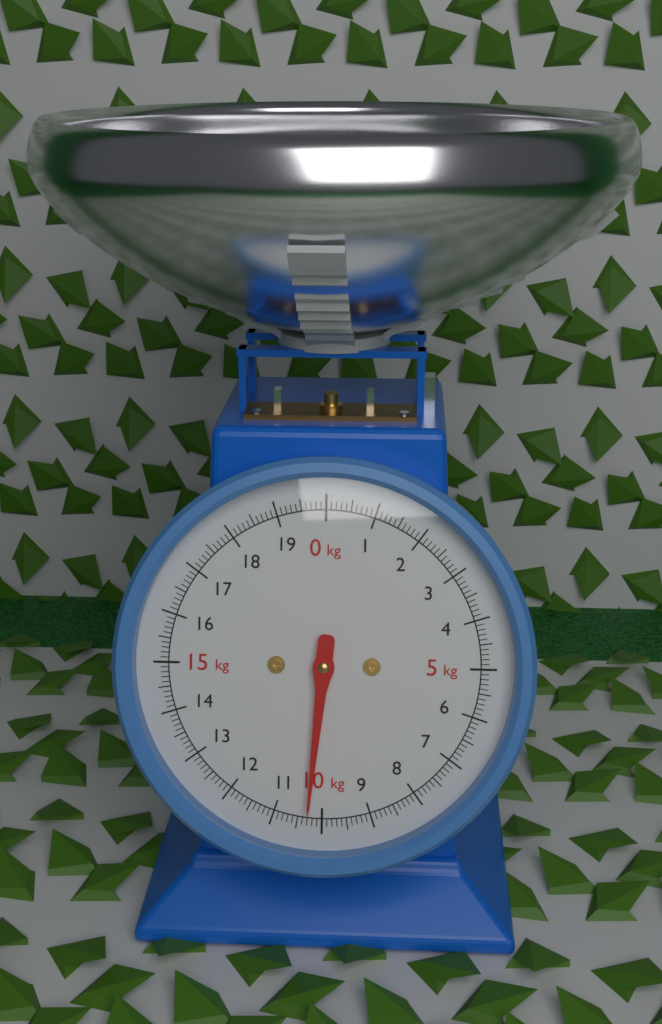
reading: 10.3 kg
